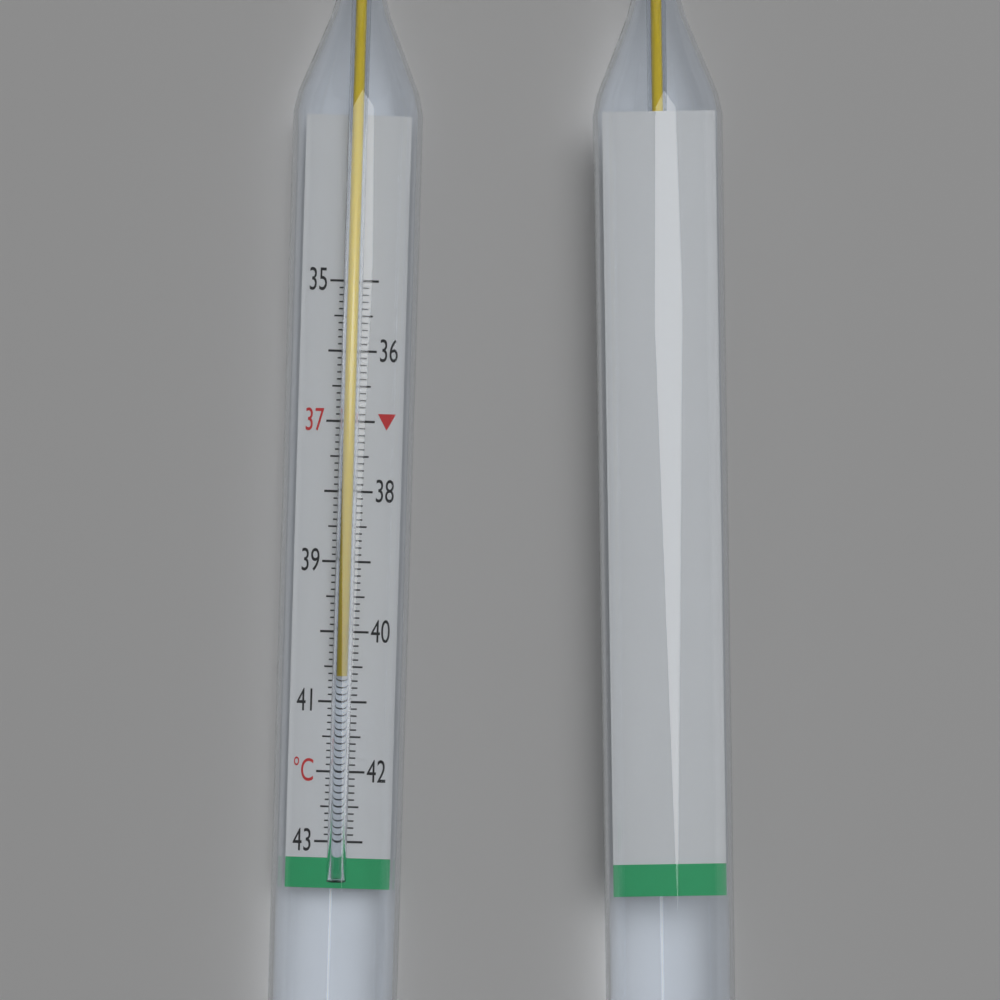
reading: 40.6 °C
